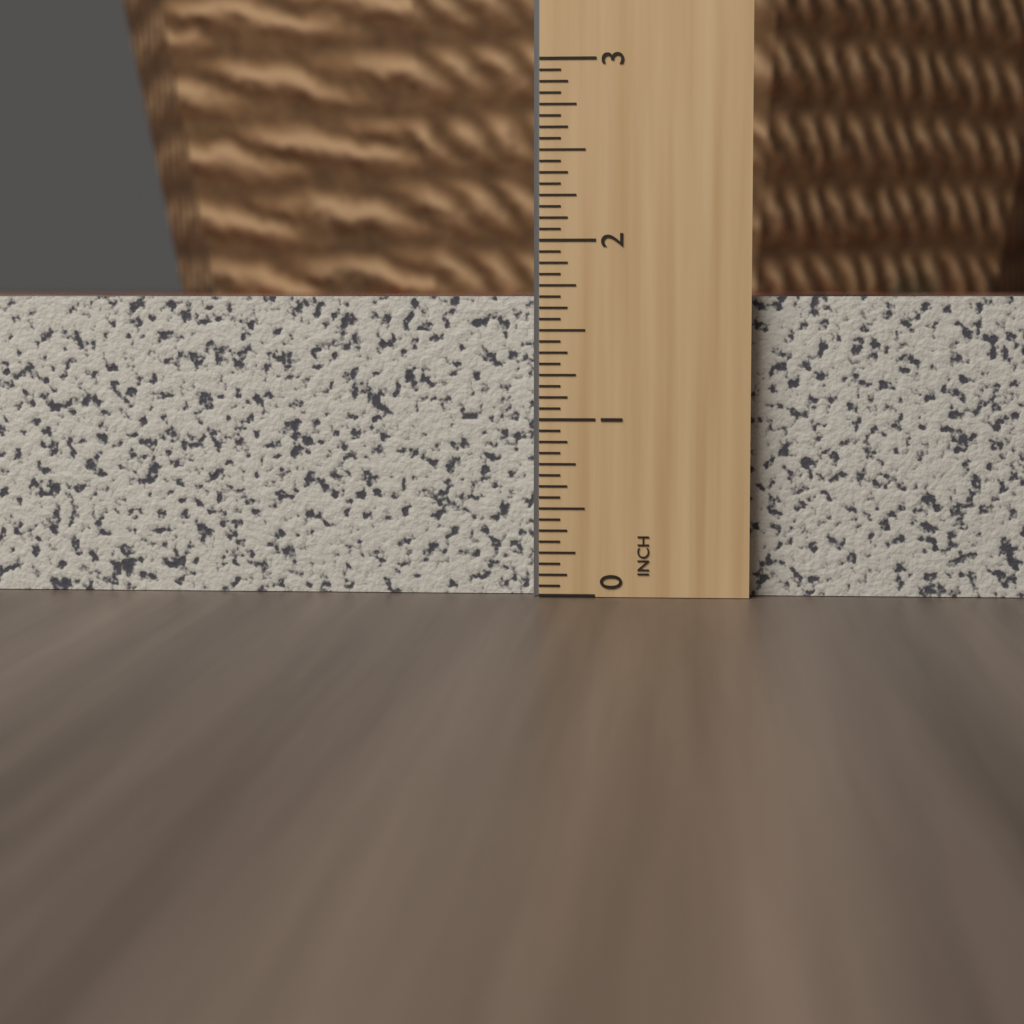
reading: 1.6875 in
